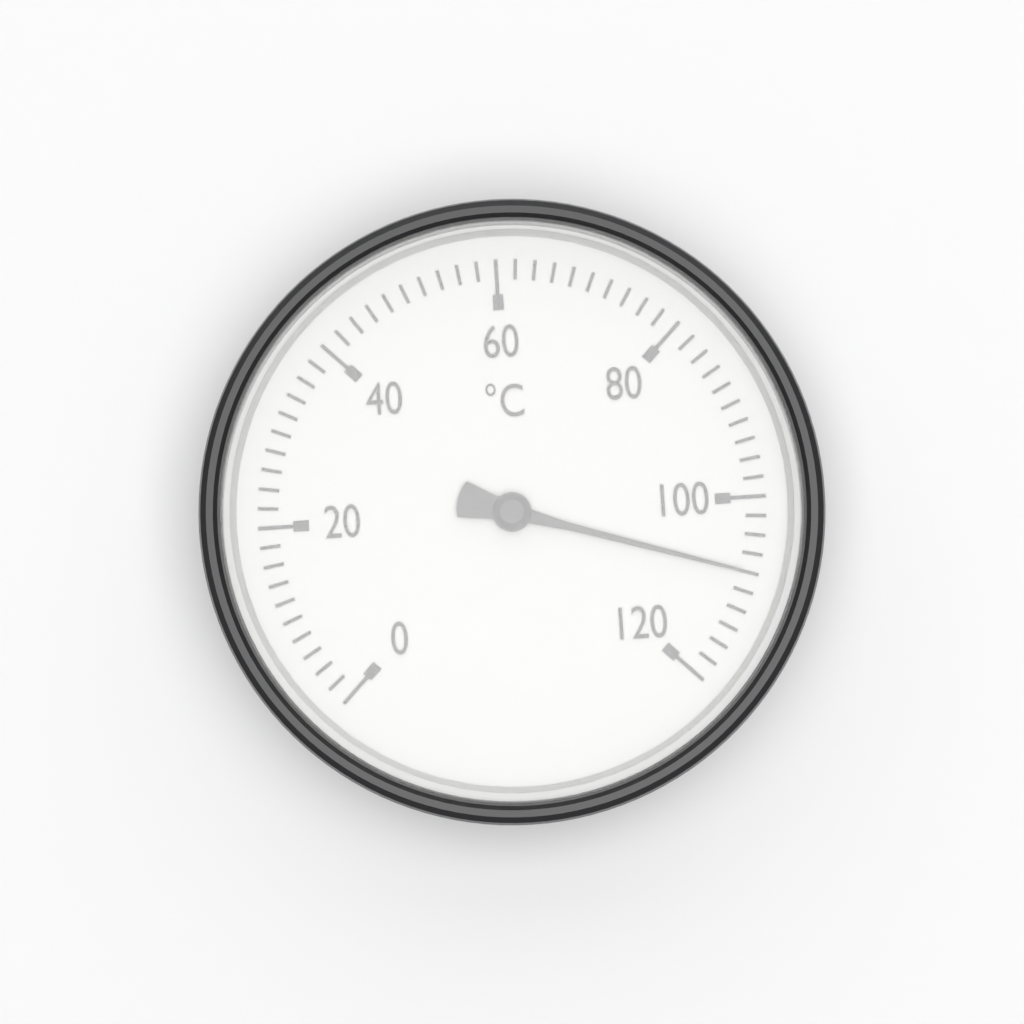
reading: 108 °C
